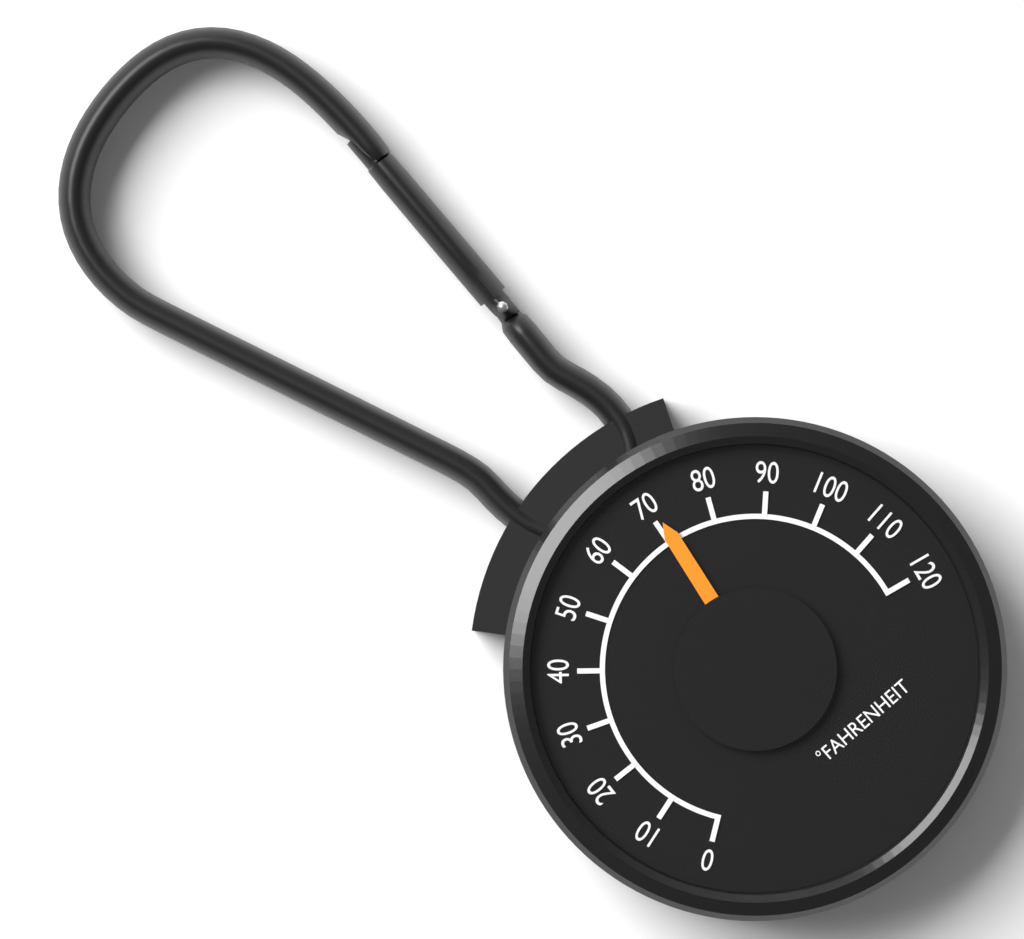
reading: 71 °F
